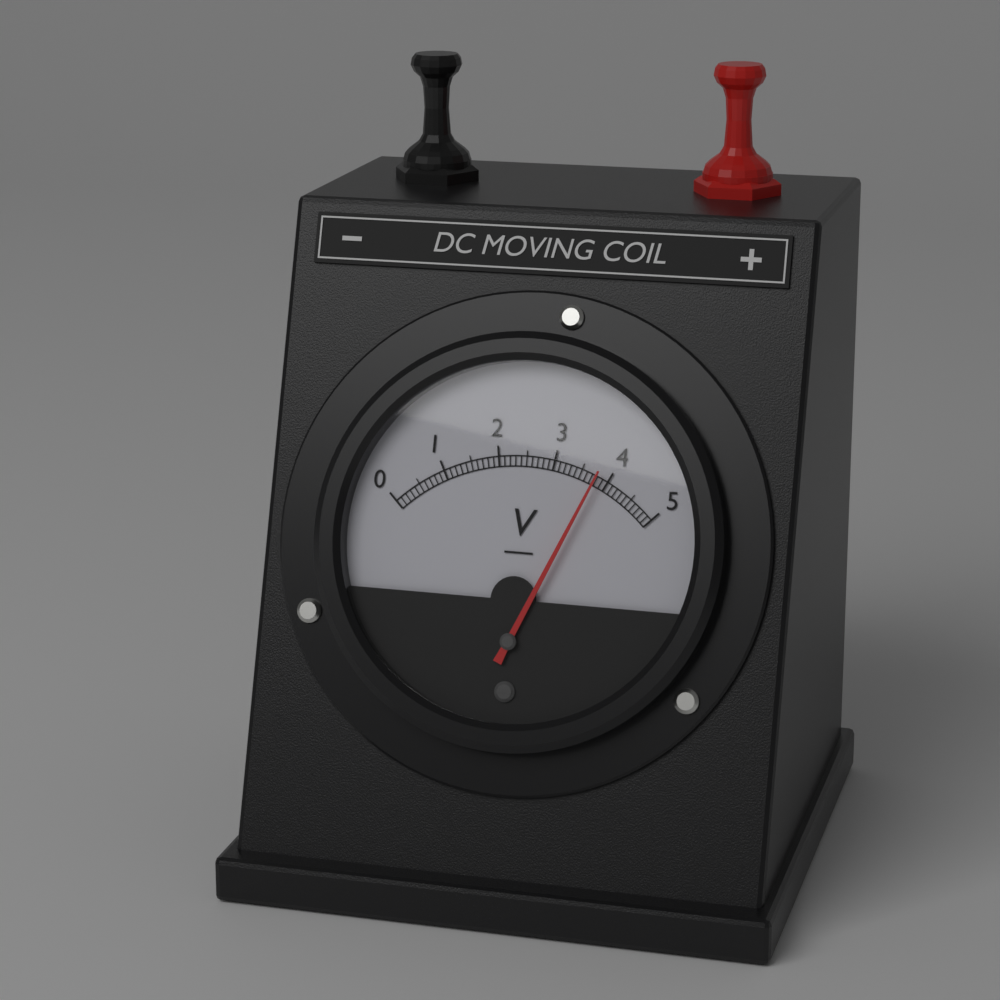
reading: 3.8 V
